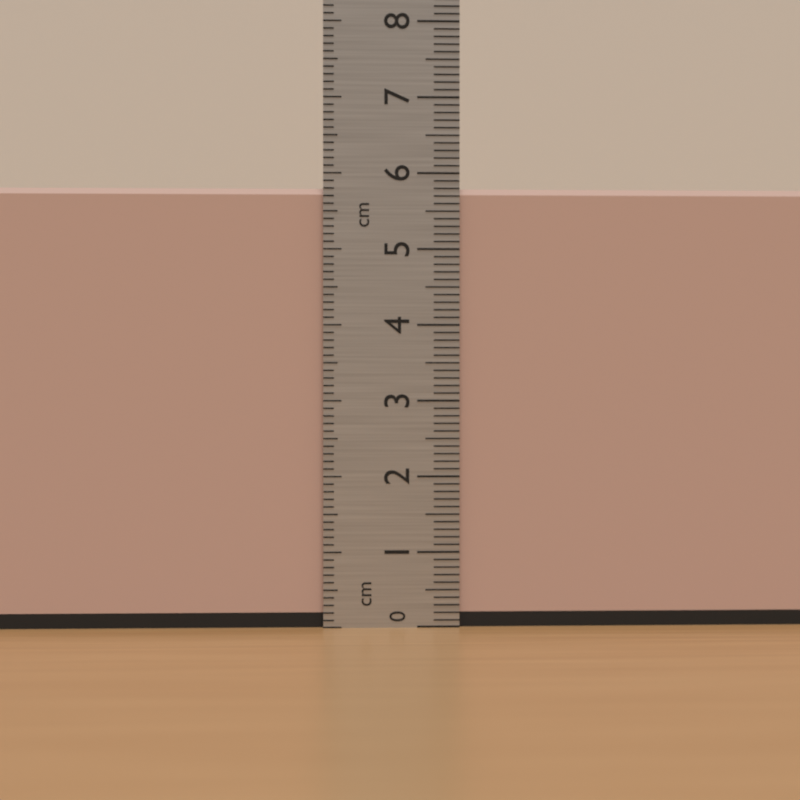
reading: 5.8 cm
